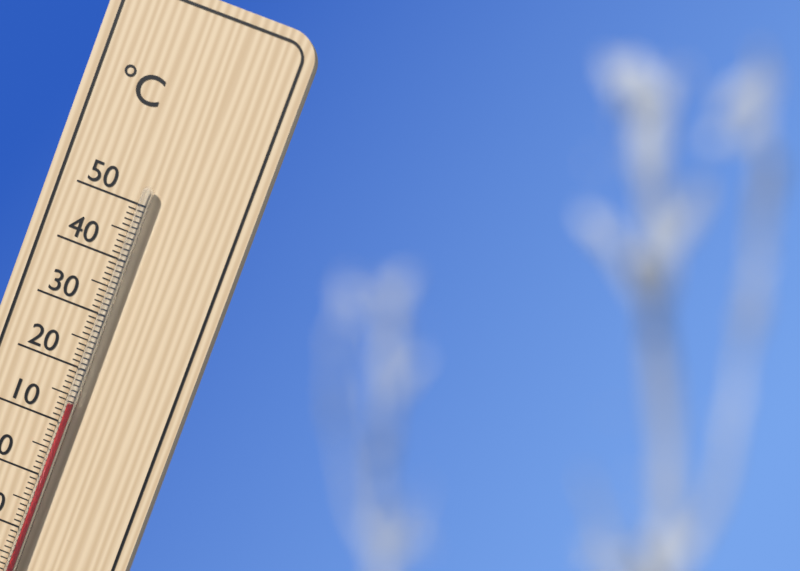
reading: 14 °C
